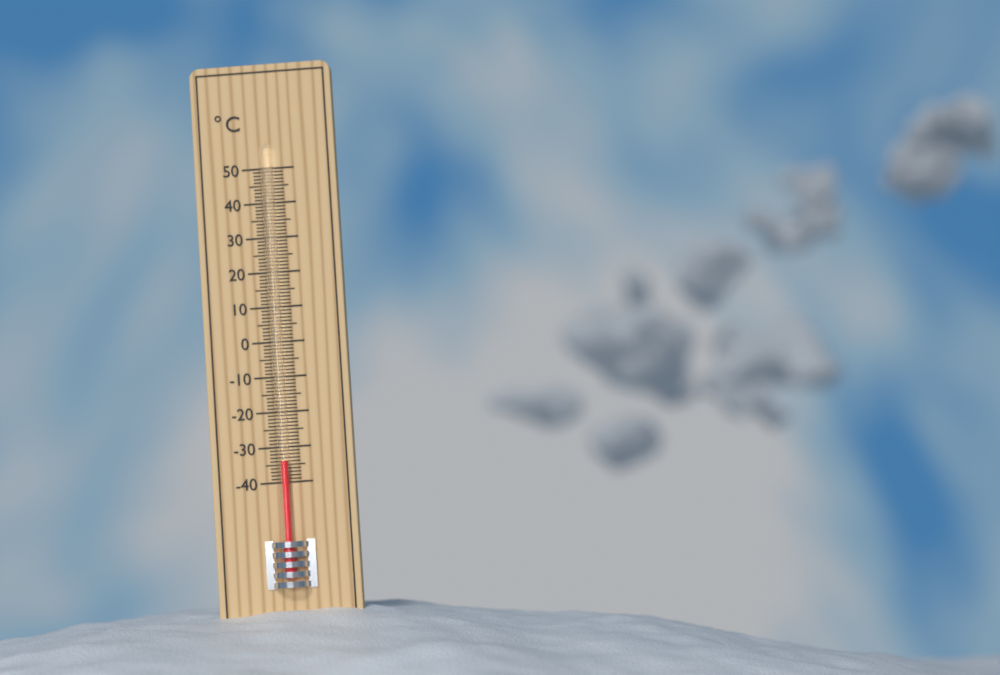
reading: -34 °C
